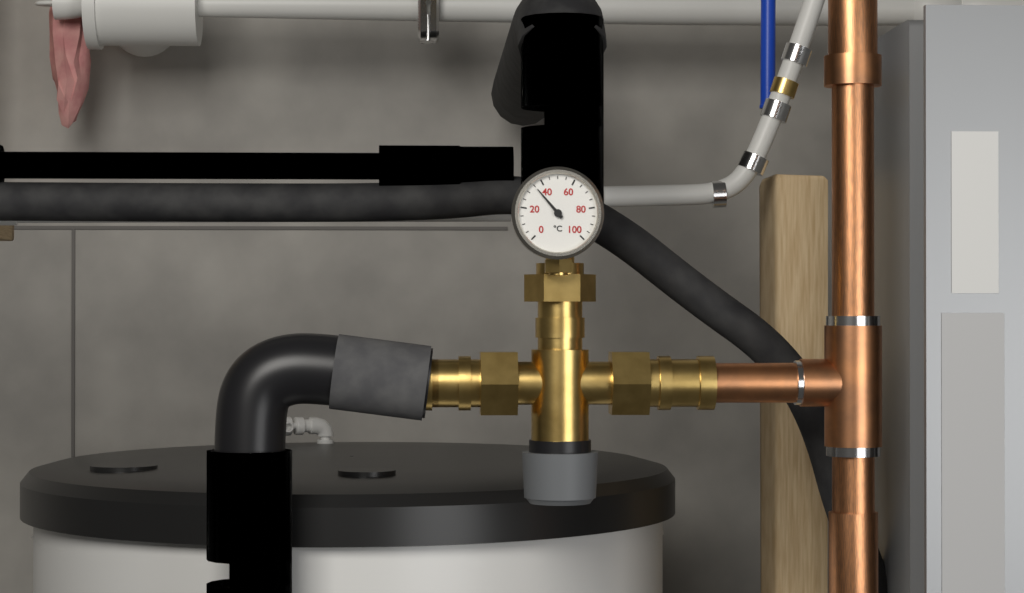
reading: 35 °C
